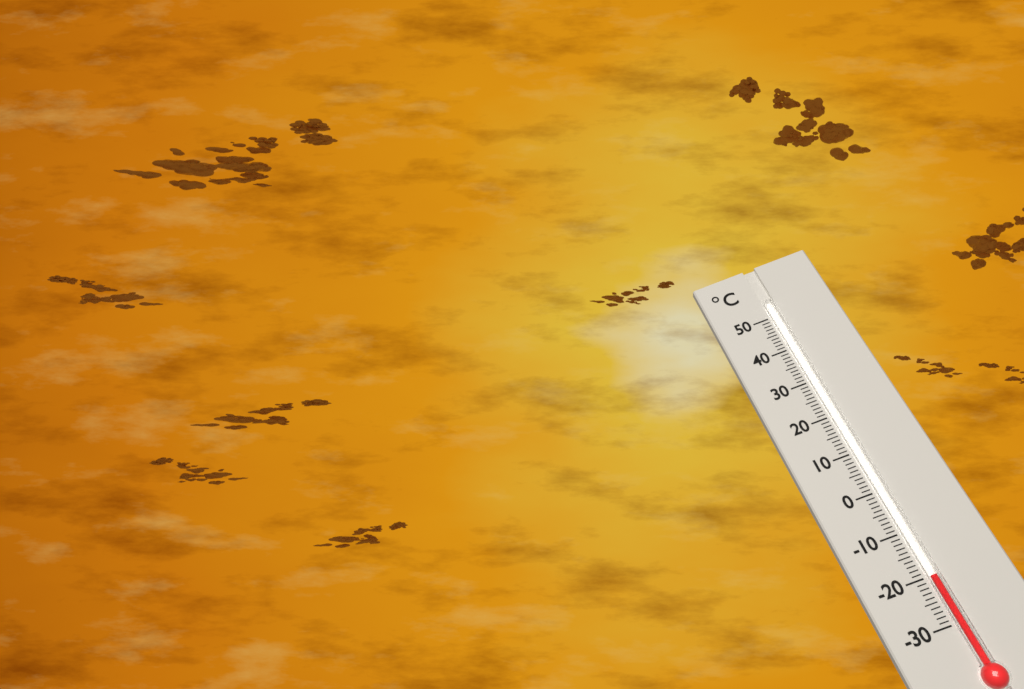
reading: -20 °C
